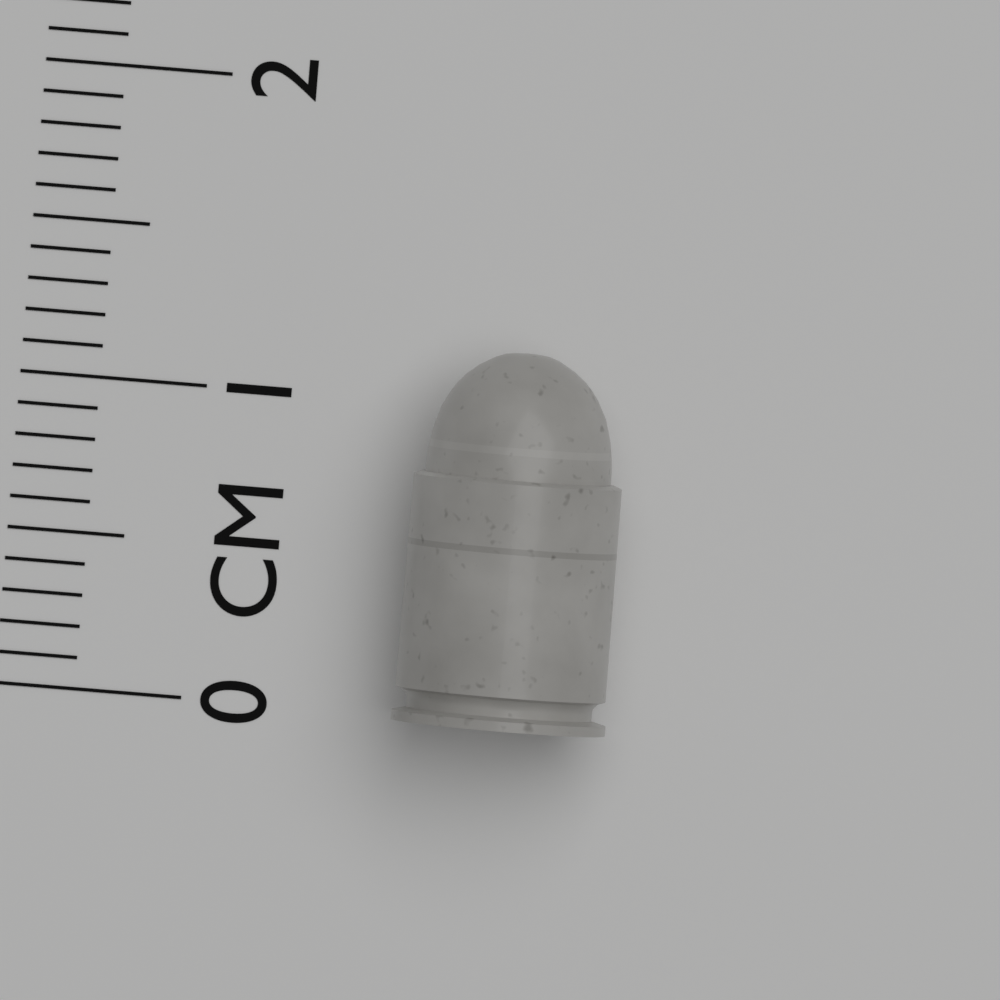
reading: 1.2 cm
